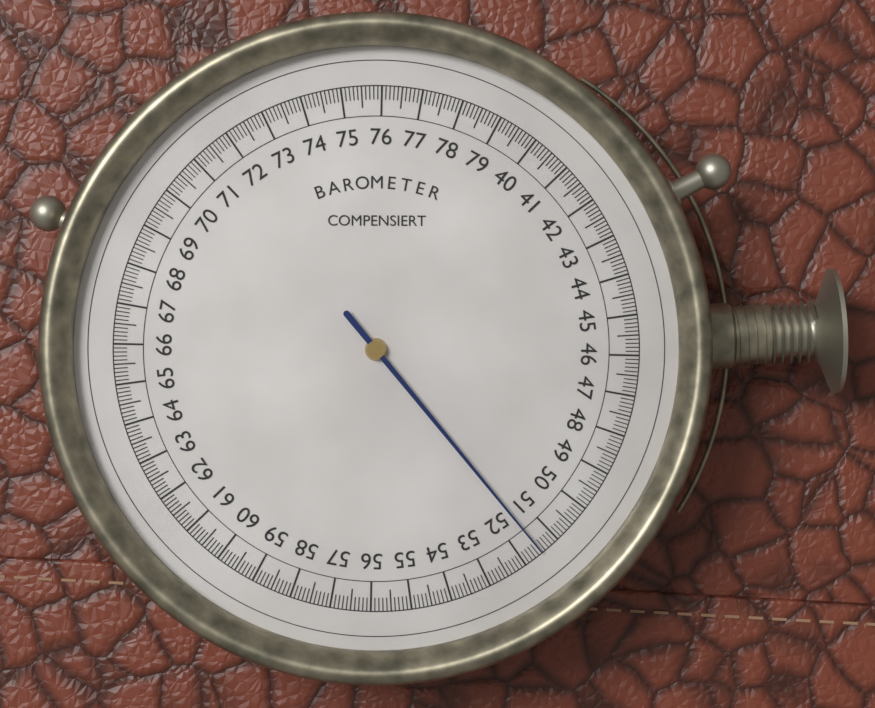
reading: 51.5 (no unit)
